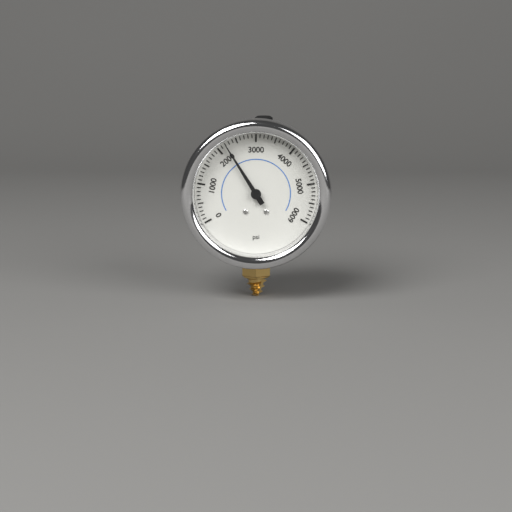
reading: 2200 psi
